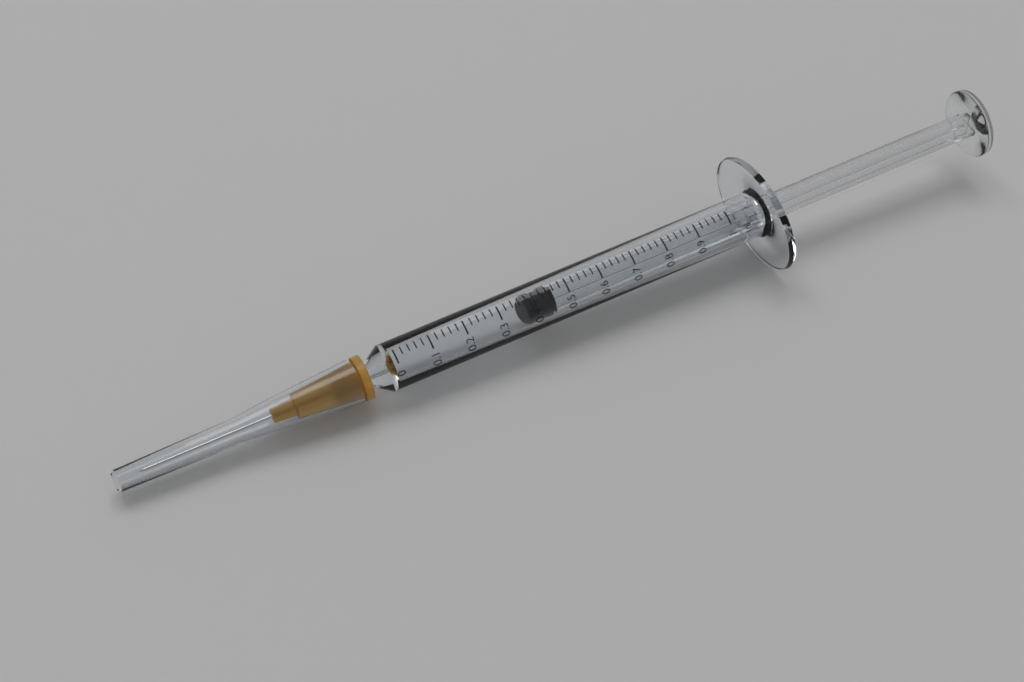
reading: 0.38 ml
